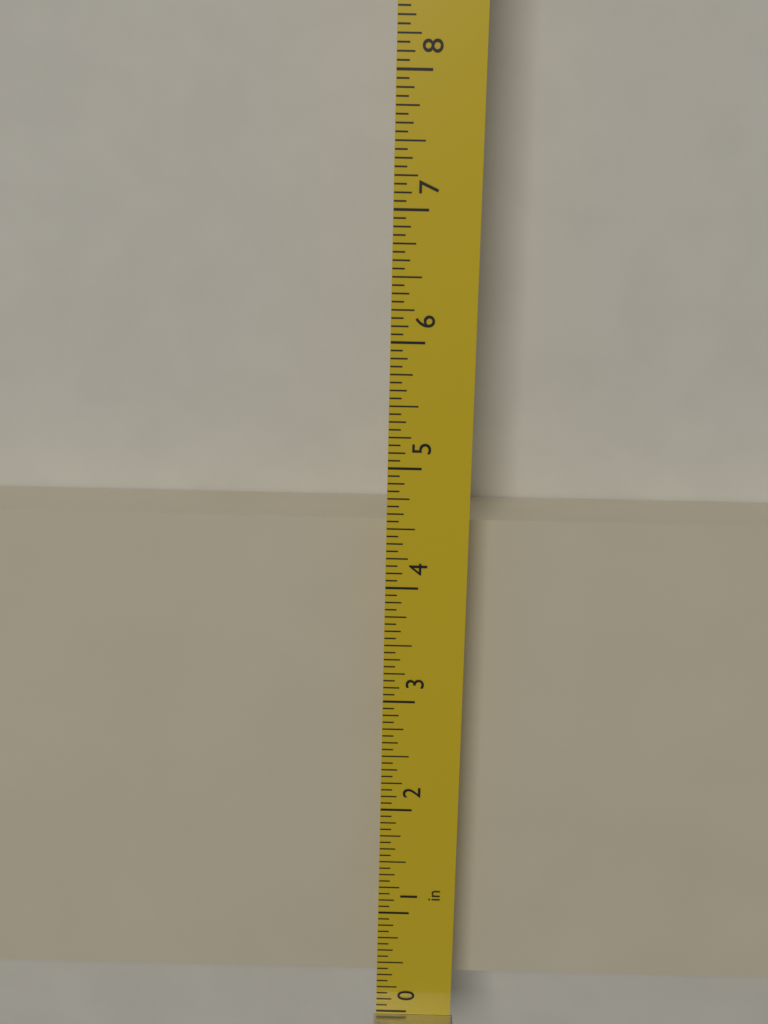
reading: 4.4375 in
